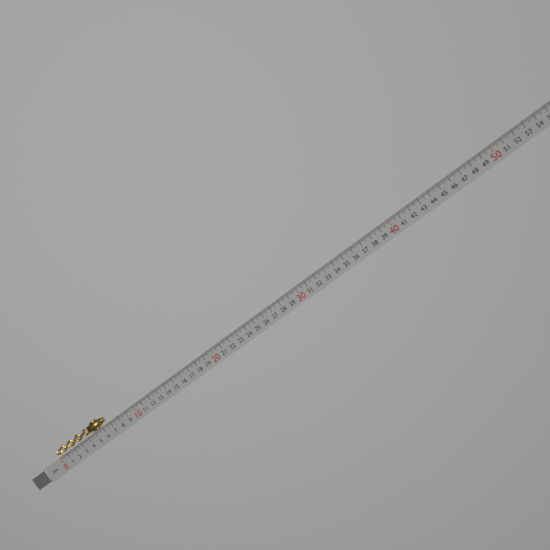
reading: 6.7 cm
